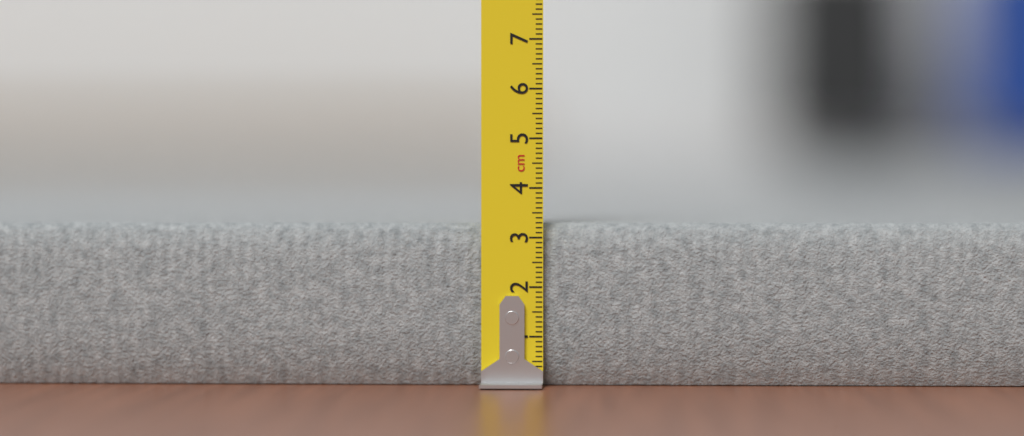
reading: 3.3 cm
